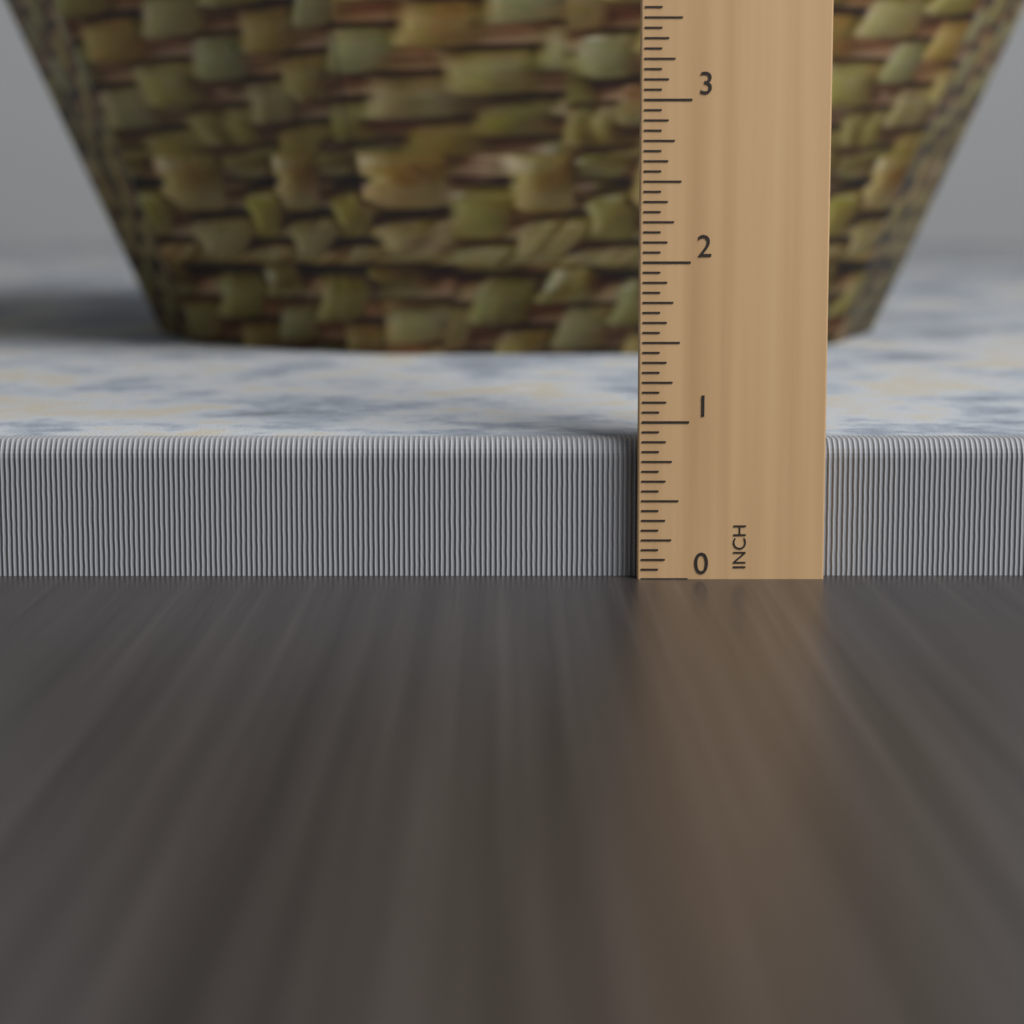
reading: 0.8750 in
